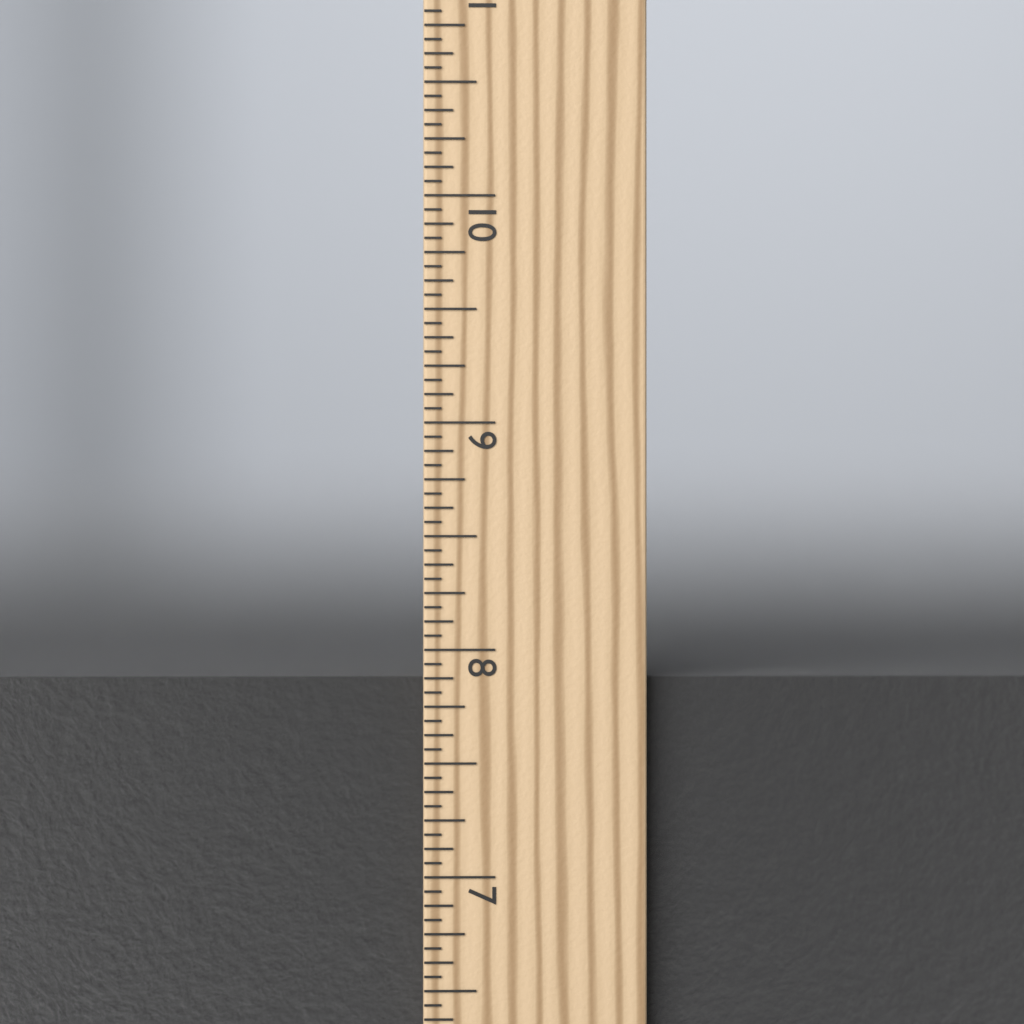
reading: 7.8750 in
